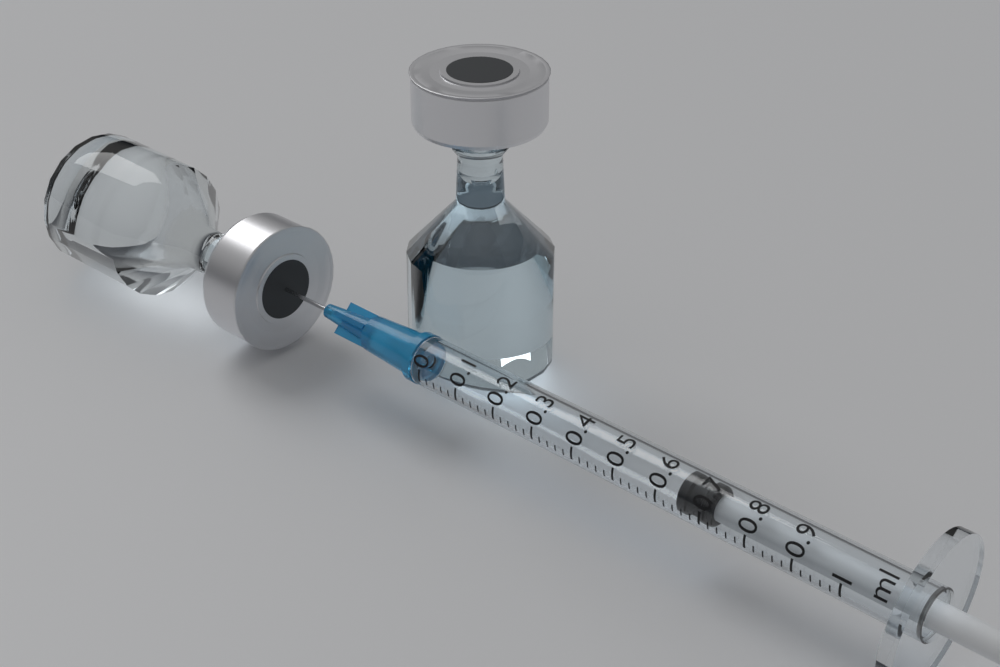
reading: 0.64 ml
